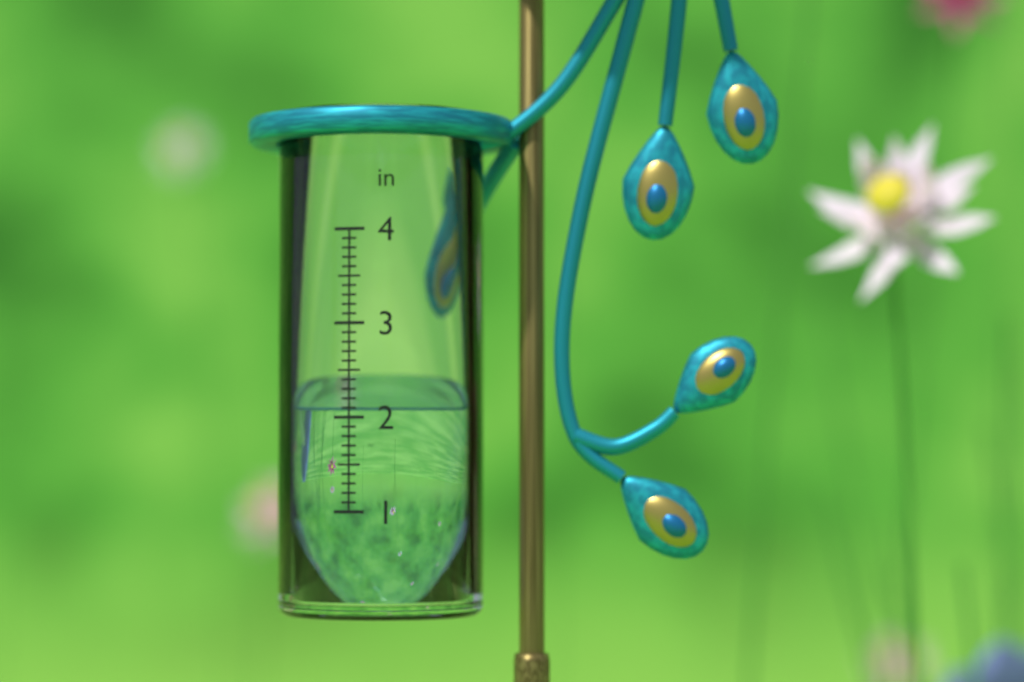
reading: 2.1 in
